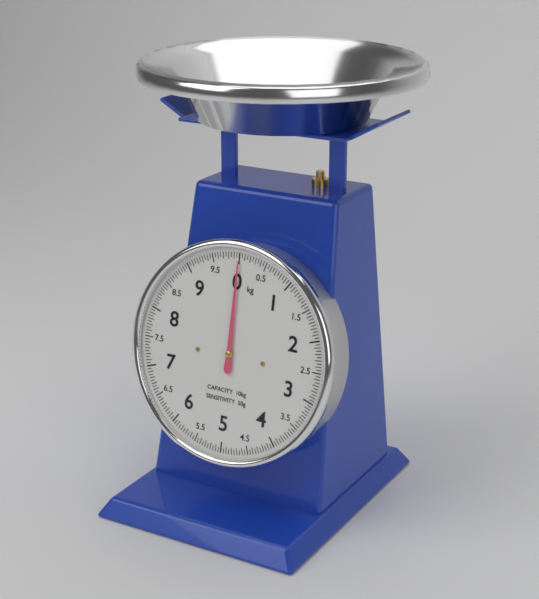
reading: 0.00 kg
